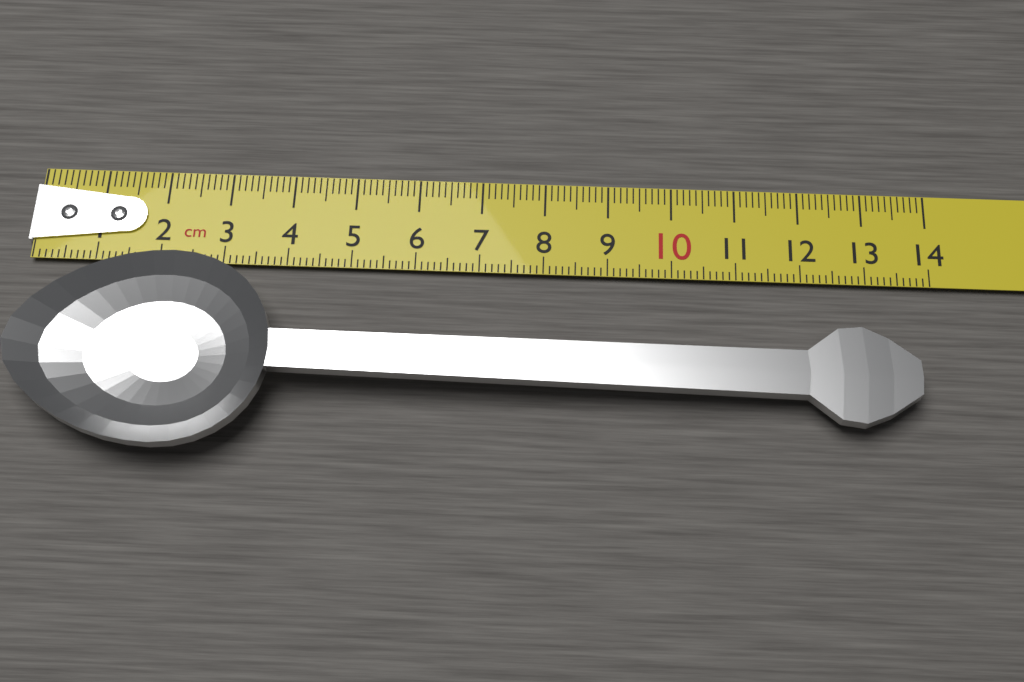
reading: 13.7 cm
